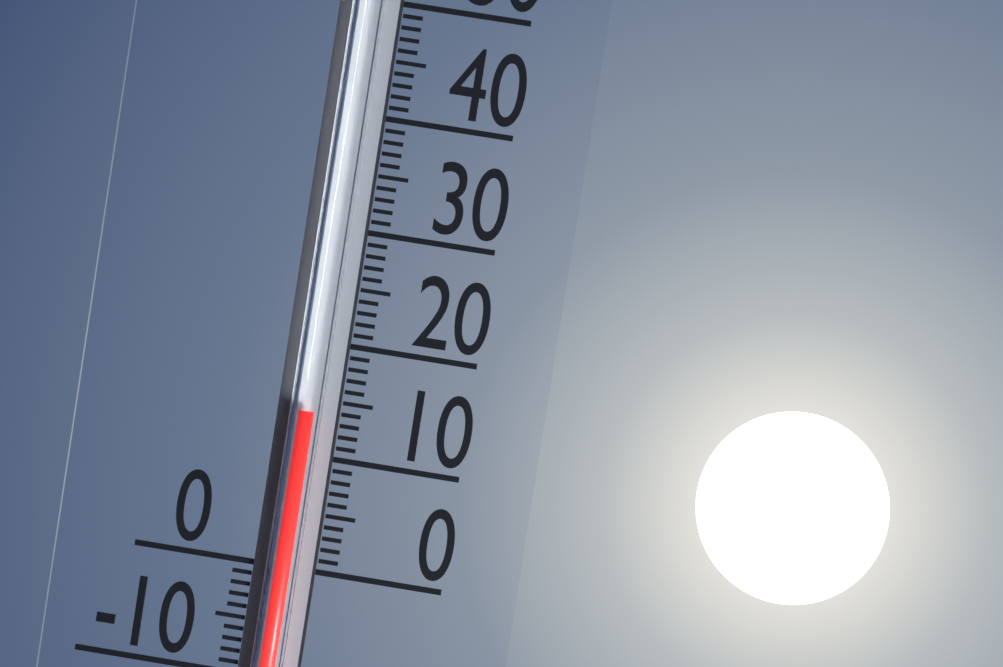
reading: 14 (no unit)
